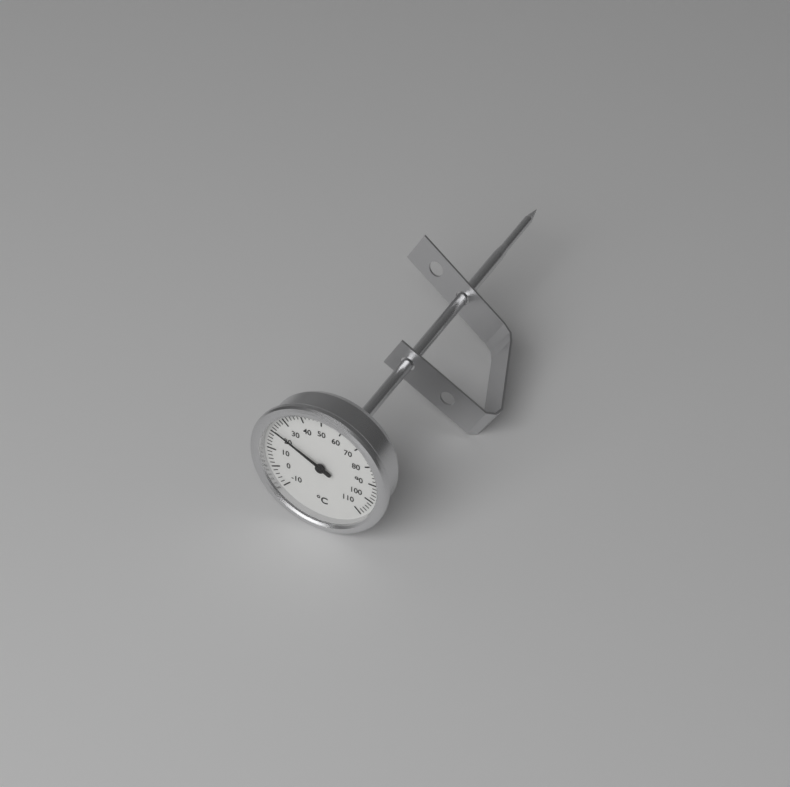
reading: 22 °C
